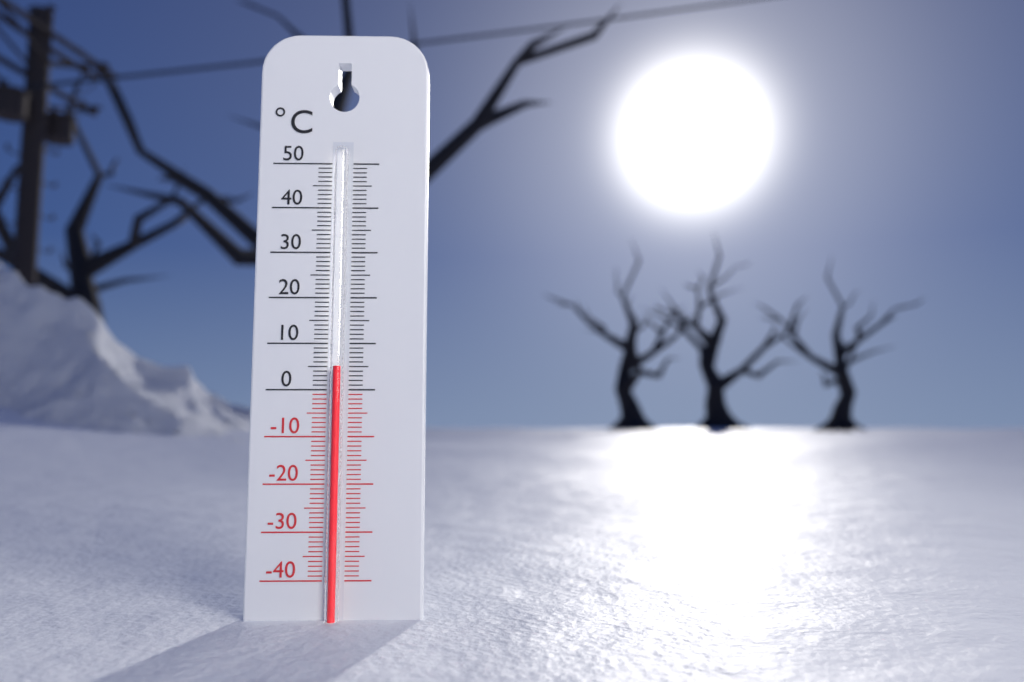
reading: 5 °C
